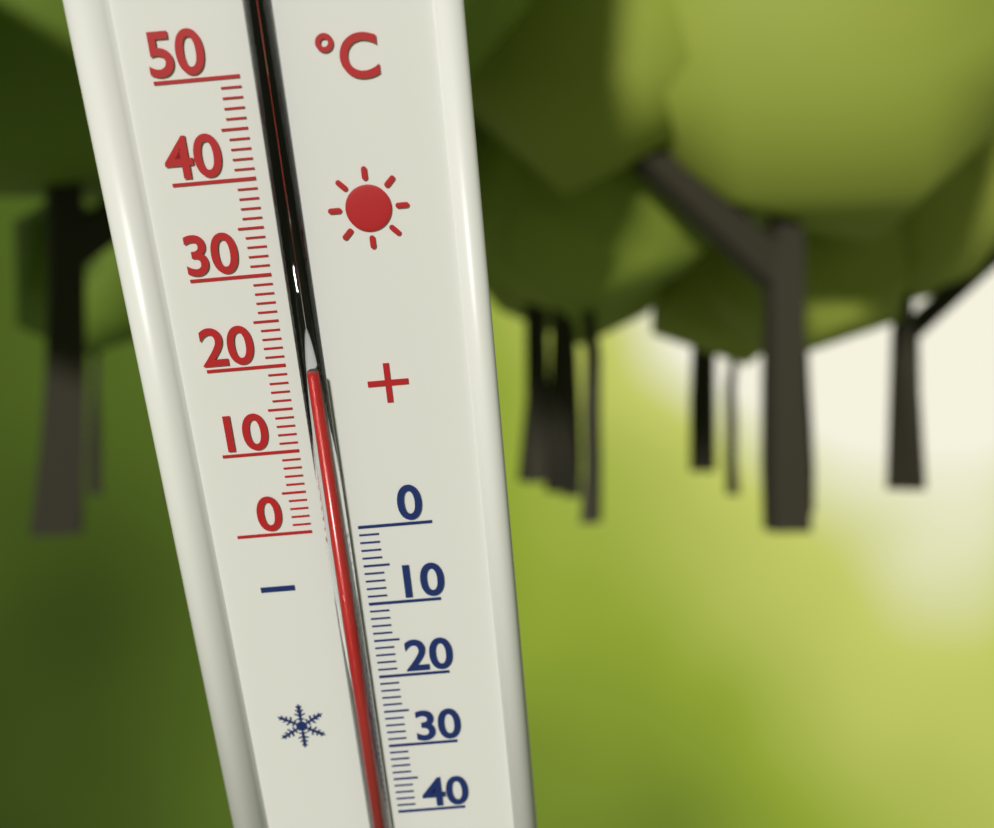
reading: 19 °C
